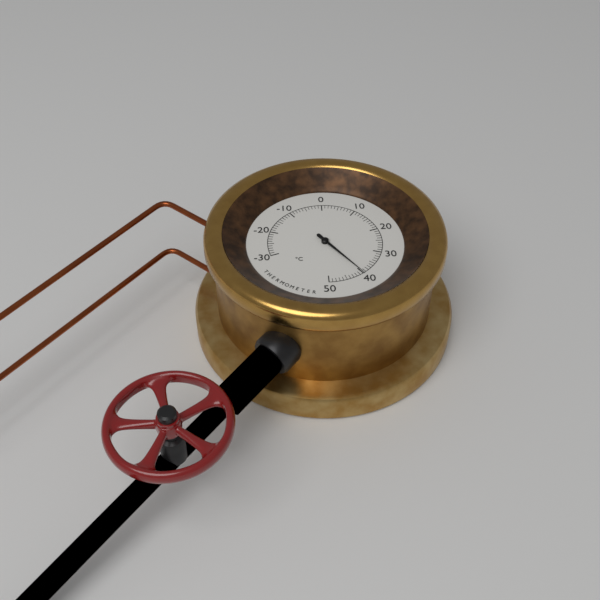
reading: 40 °C
